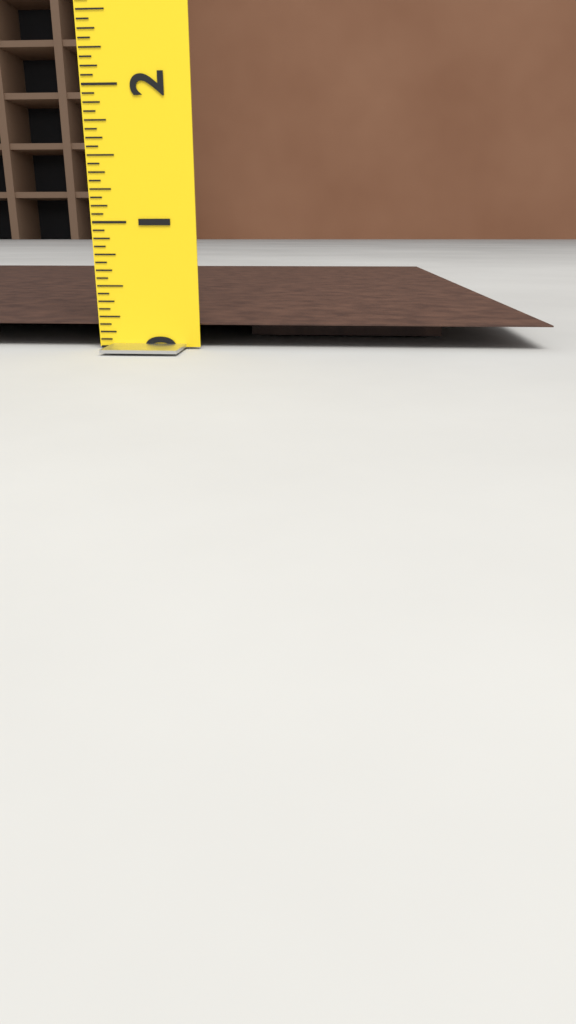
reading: 0.1875 (no unit)
